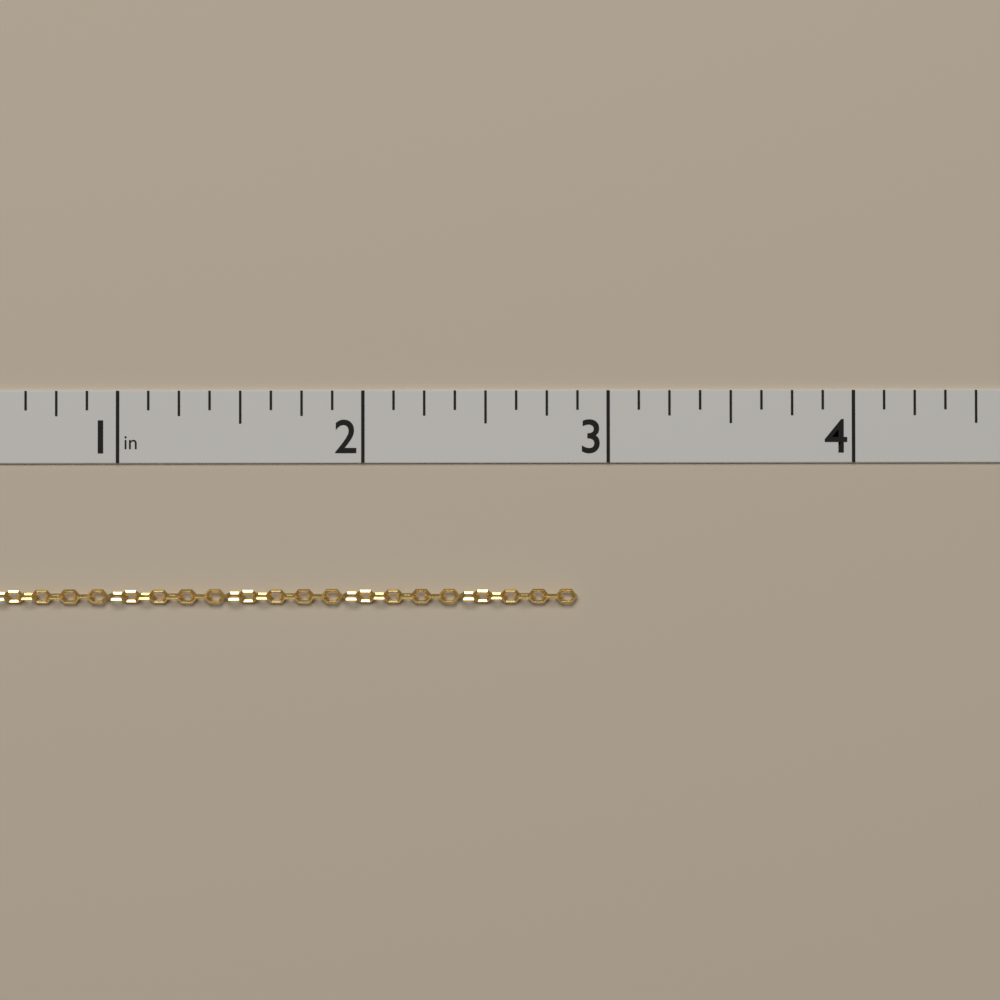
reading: 2.875 in
